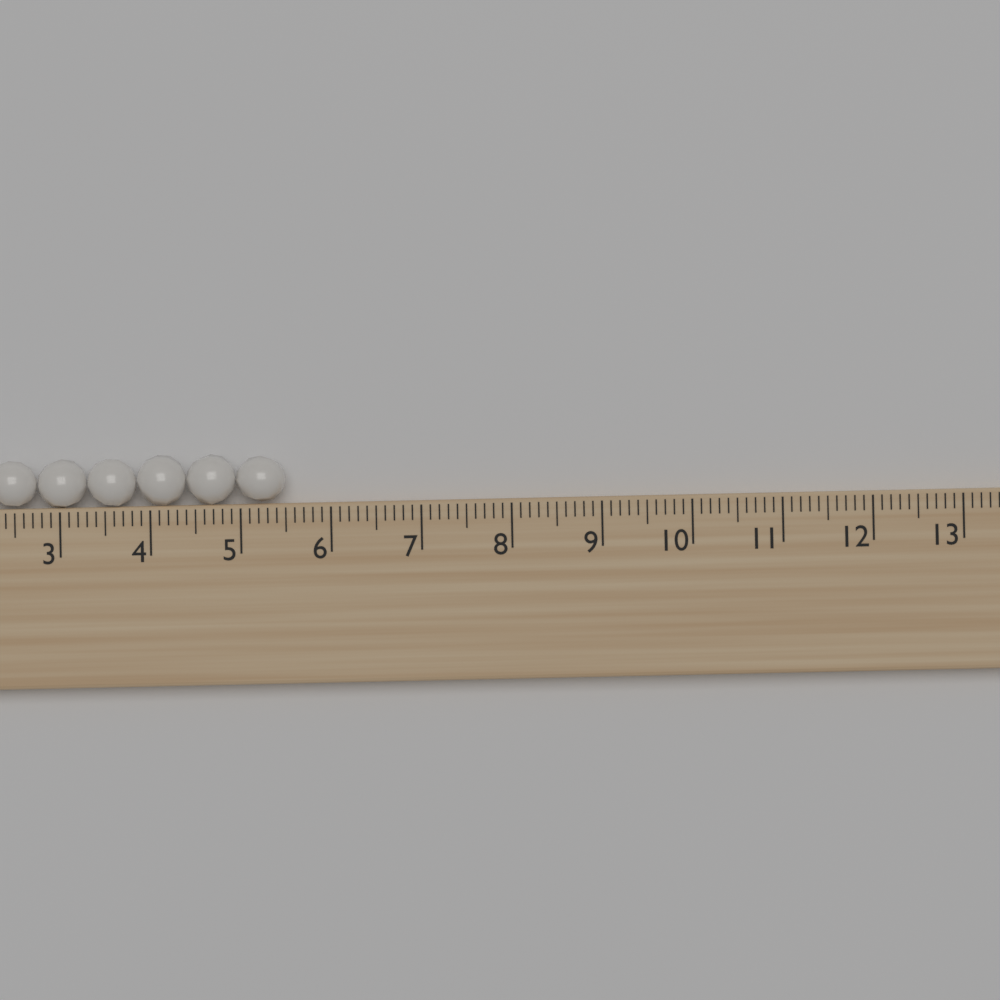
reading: 5.5 (no unit)
